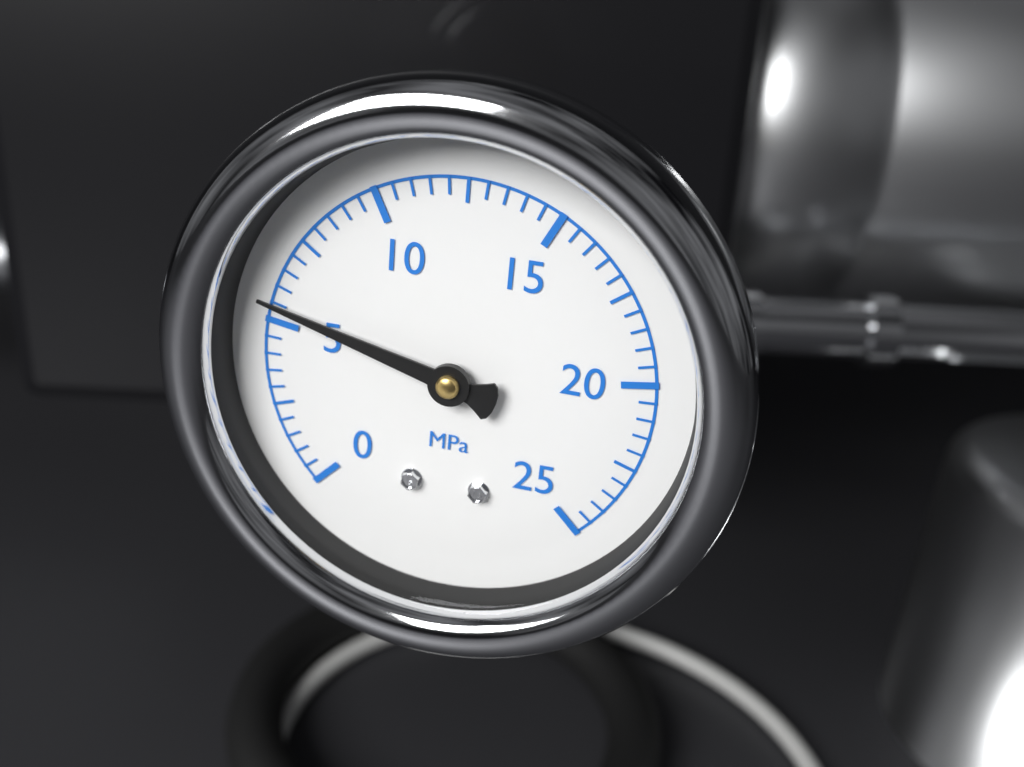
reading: 5.5 MPa
